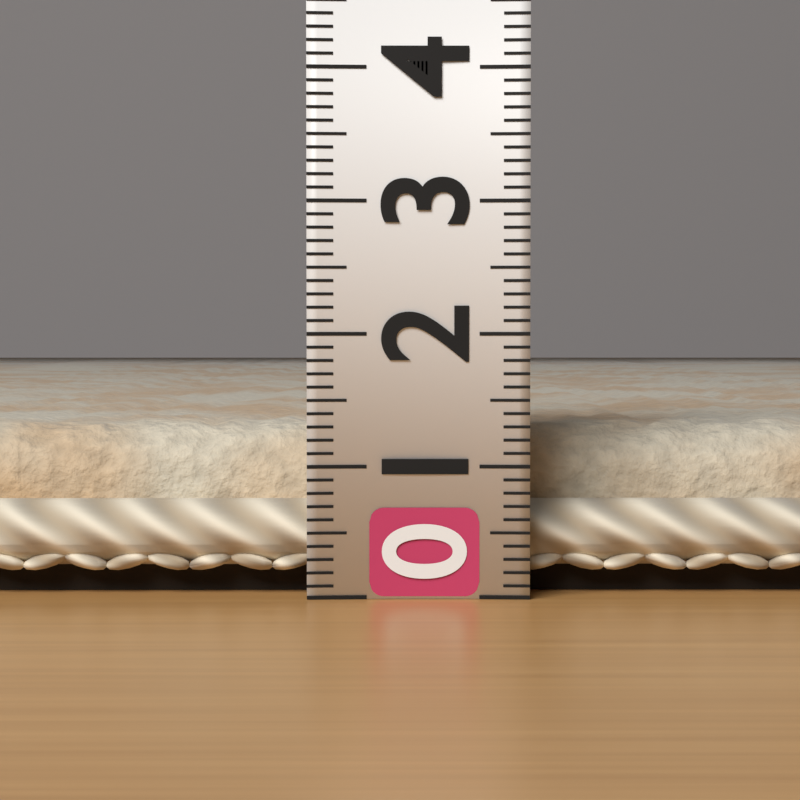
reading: 1.3 (no unit)
